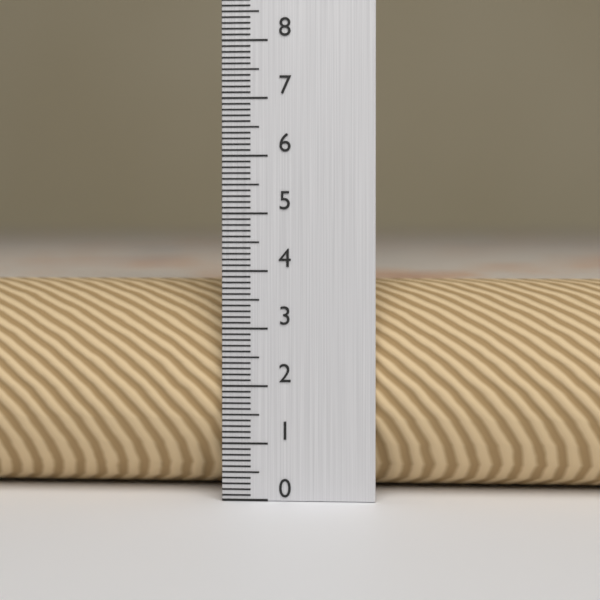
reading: 3.8 (no unit)
